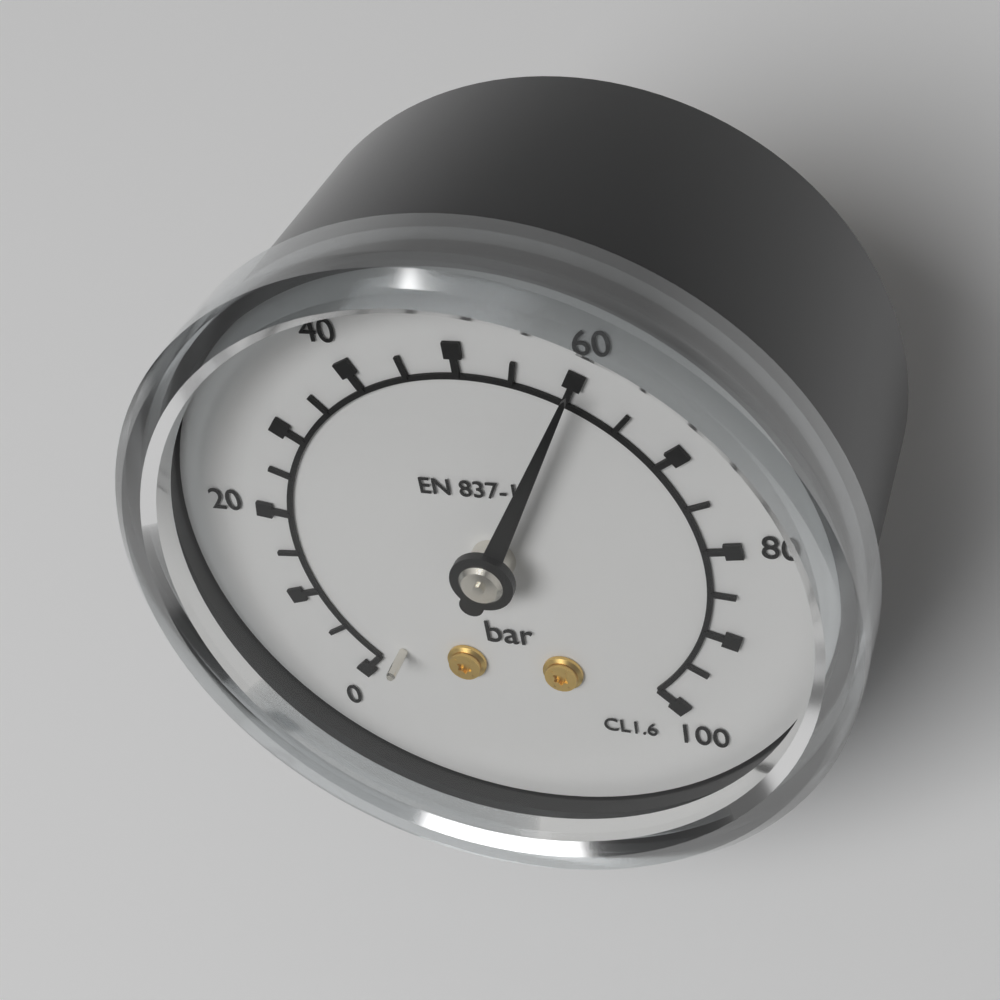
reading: 60 bar
